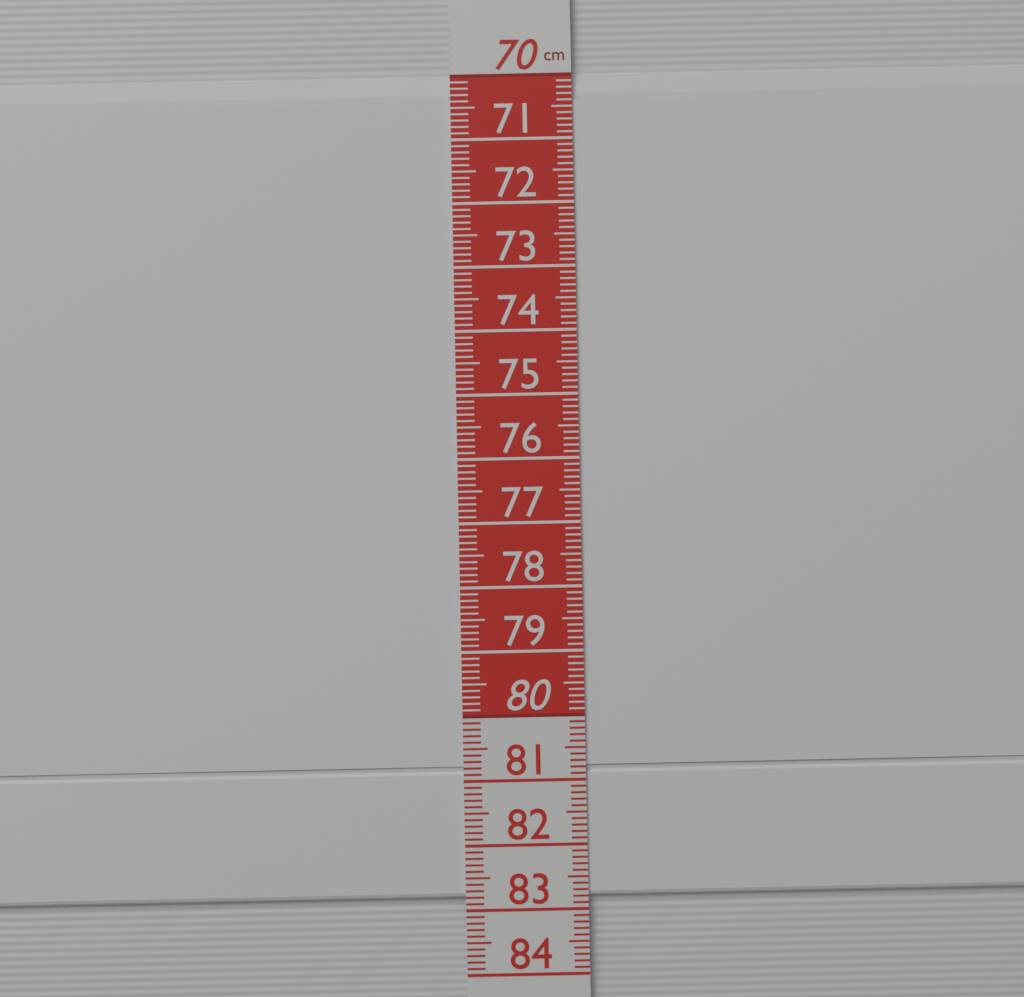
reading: 82.8 cm
